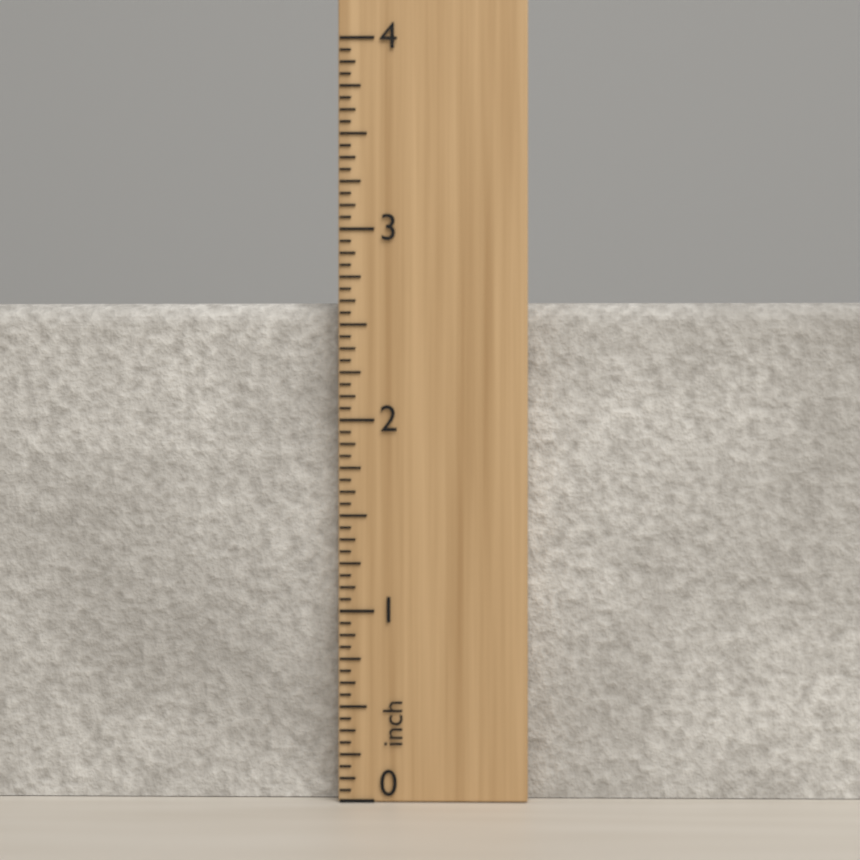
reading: 2.6250 inch
